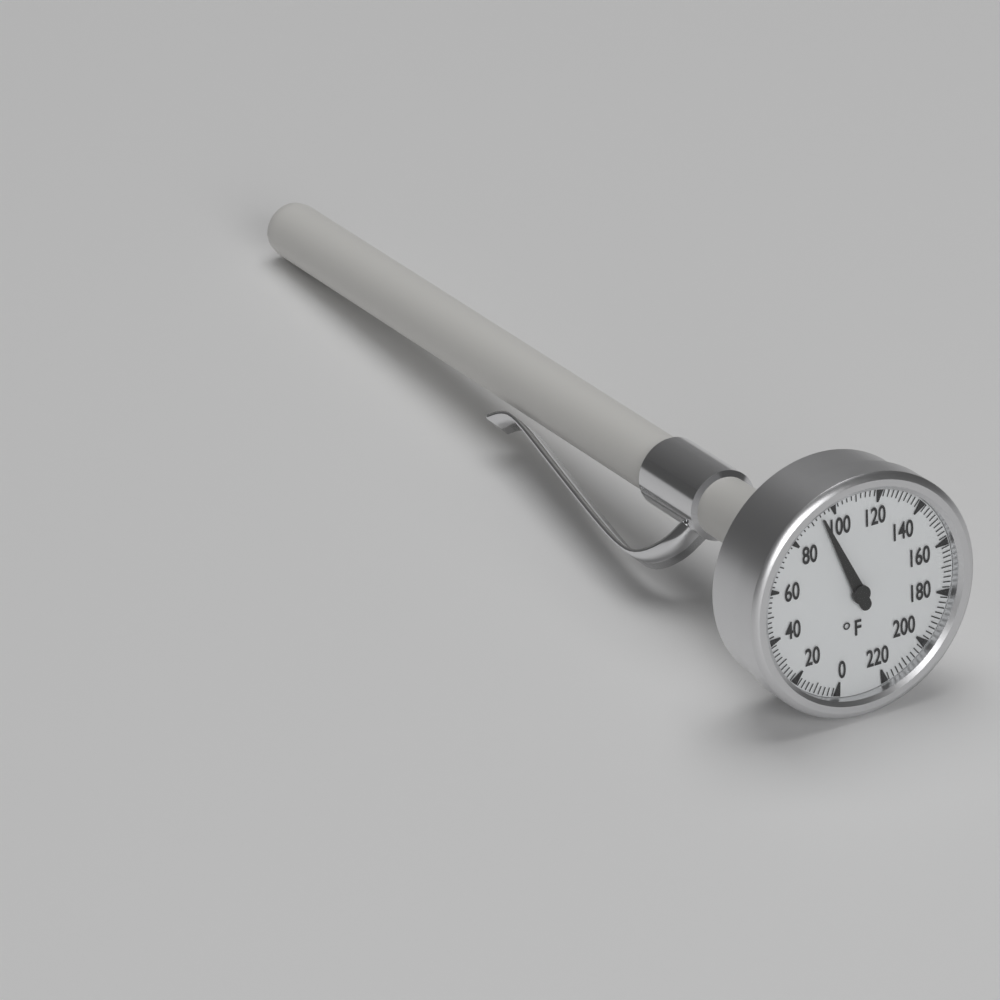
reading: 94 °F
